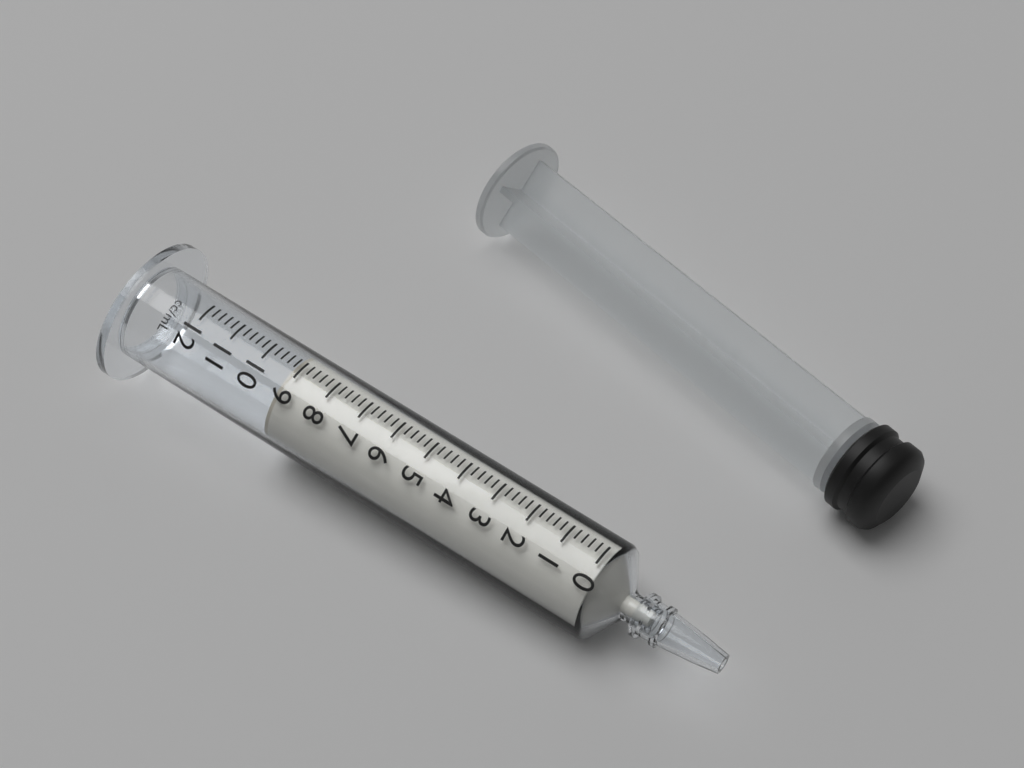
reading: 9.2 ml
